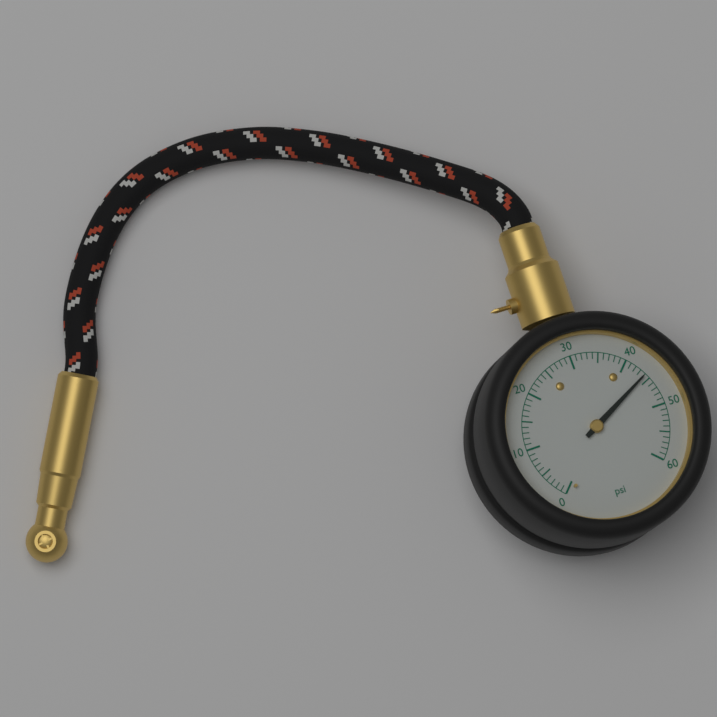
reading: 44 psi
